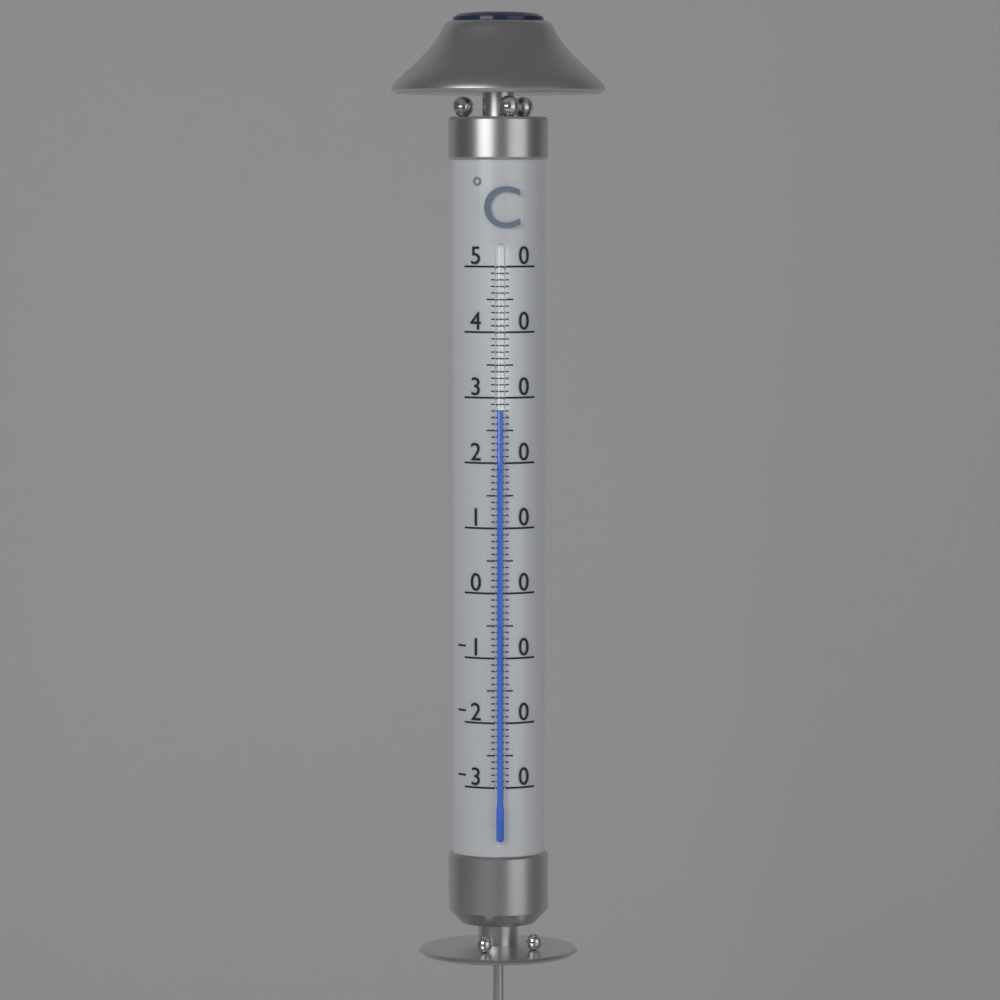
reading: 28 °C
